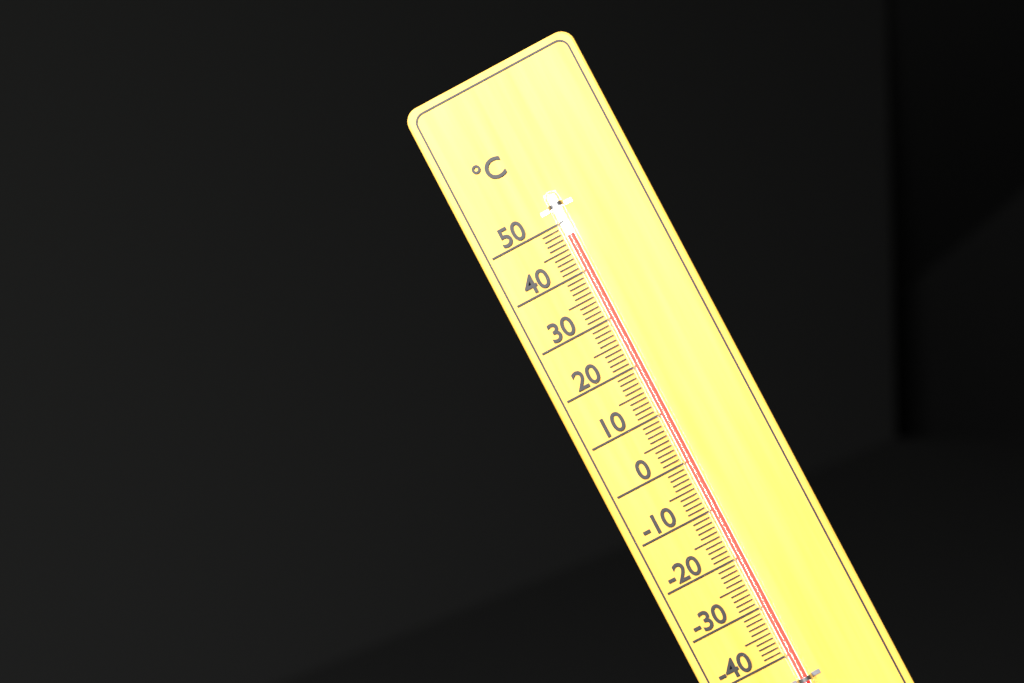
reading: 47 °C
